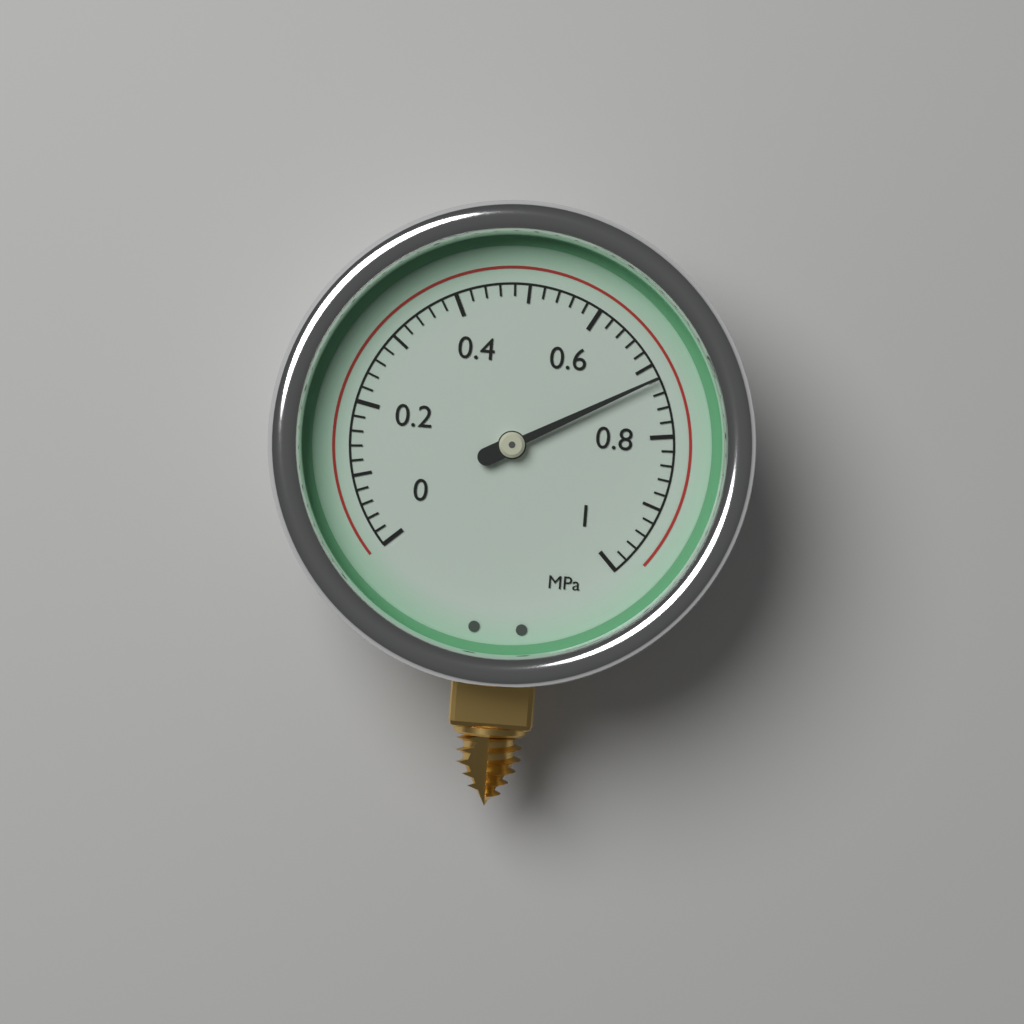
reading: 0.72 MPa
